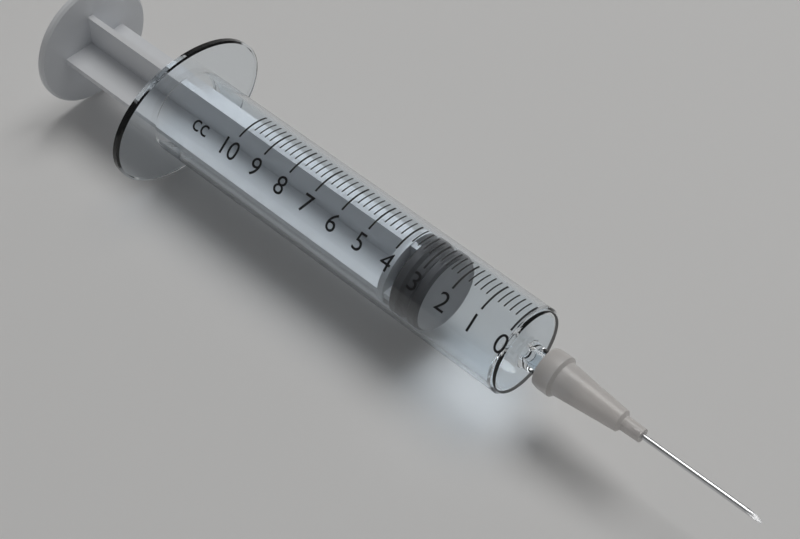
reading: 2.6 cc
